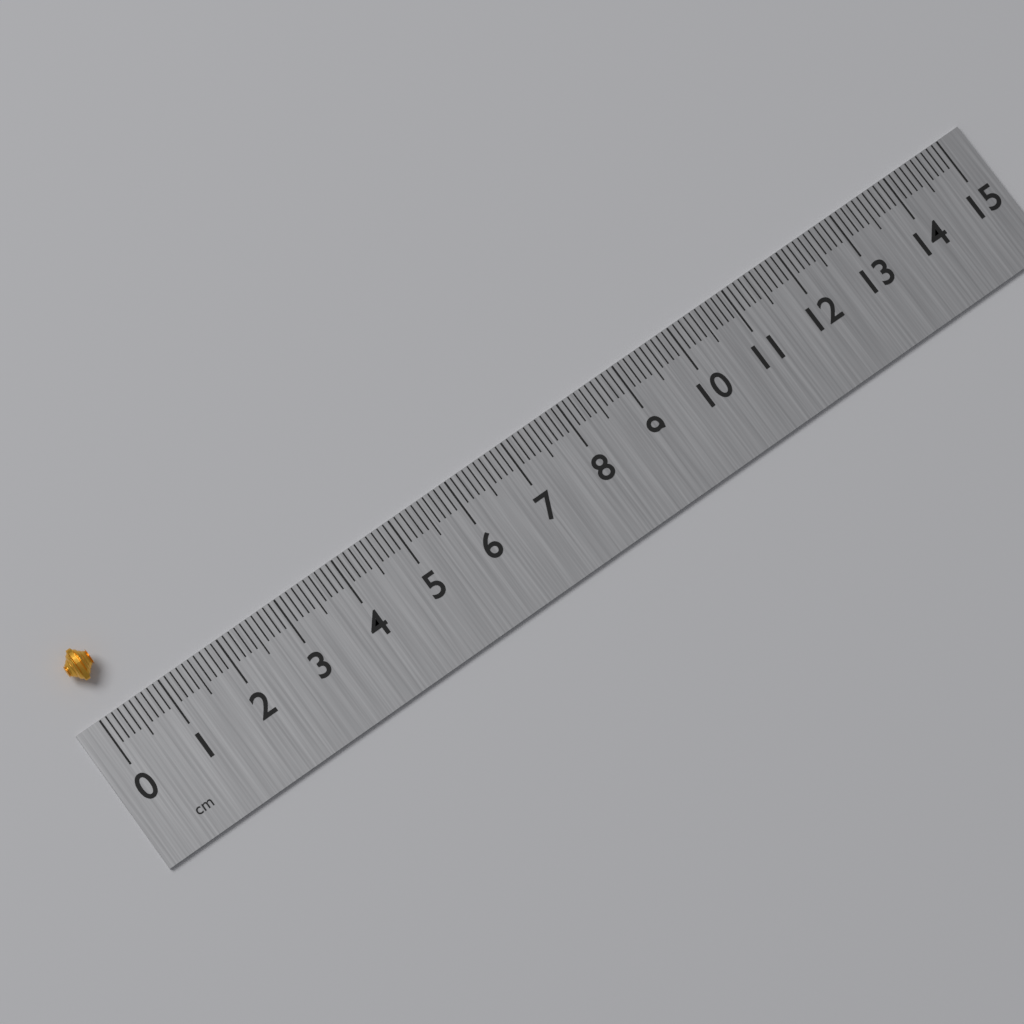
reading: 0.4 cm
